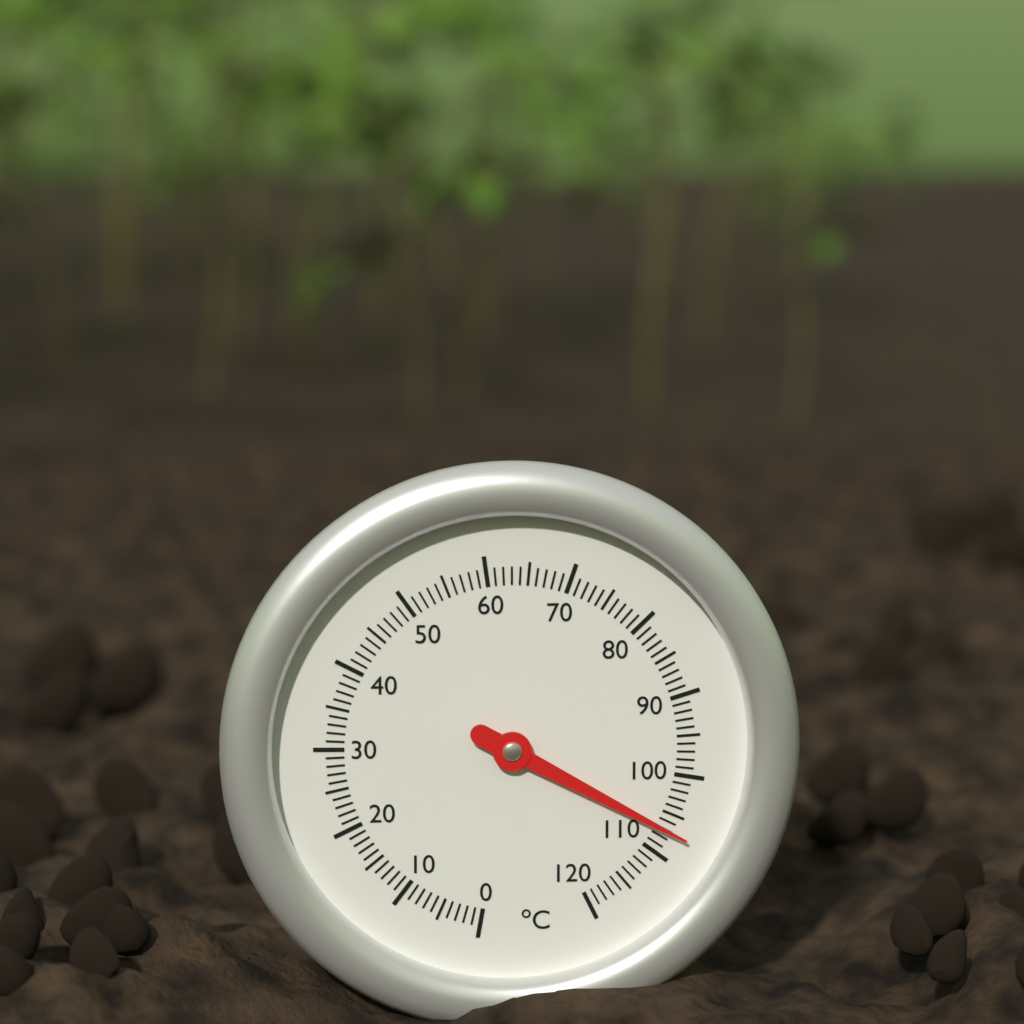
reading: 107 °C
